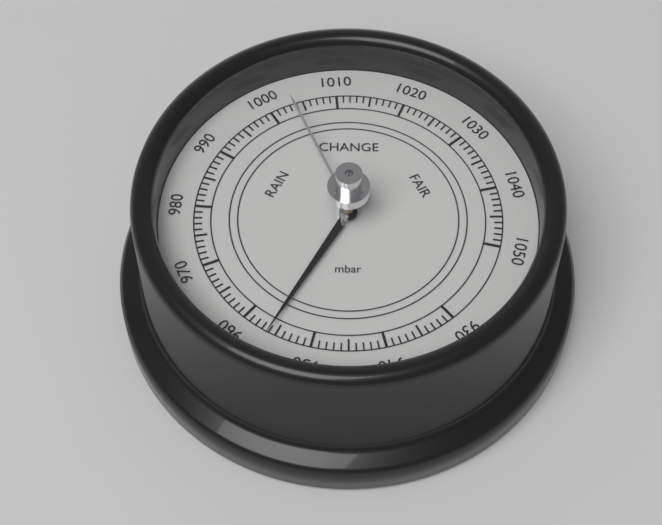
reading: 956 mbar
